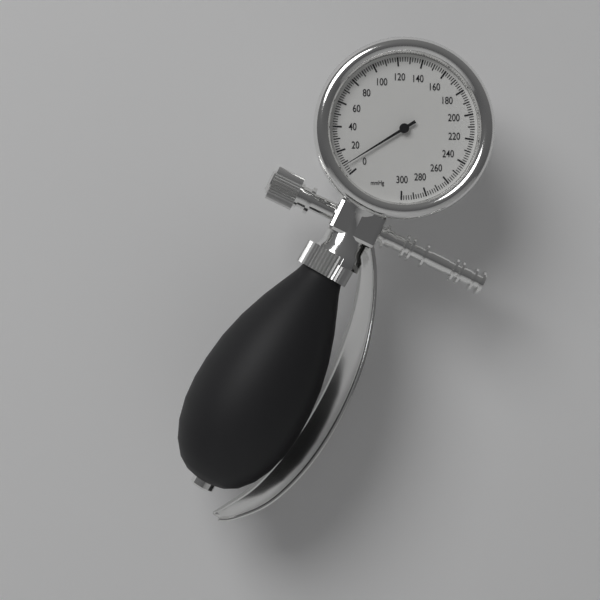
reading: 8 mmHg
